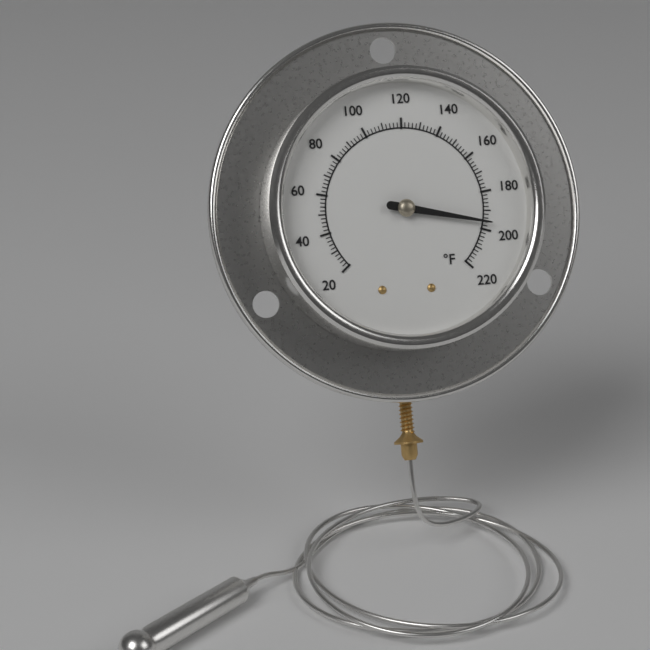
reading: 196 °F
